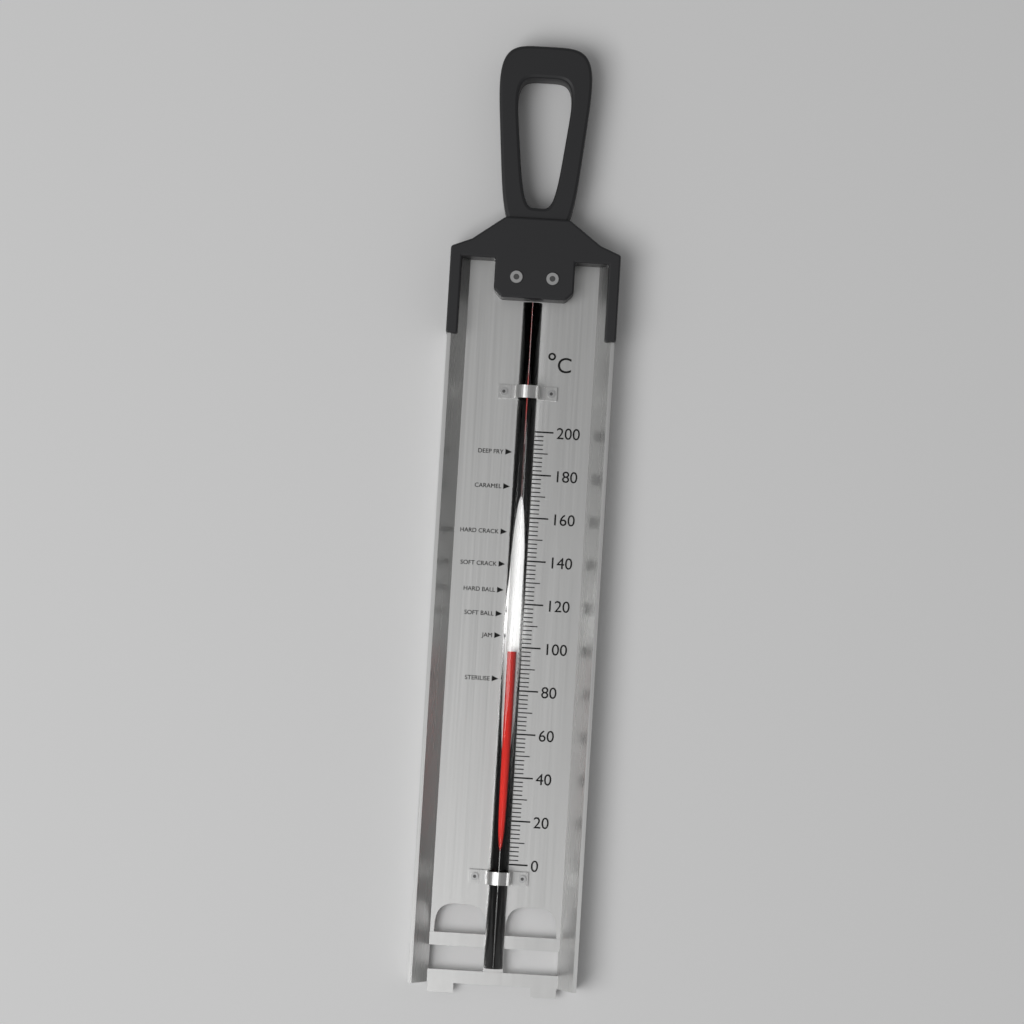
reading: 98 °C
